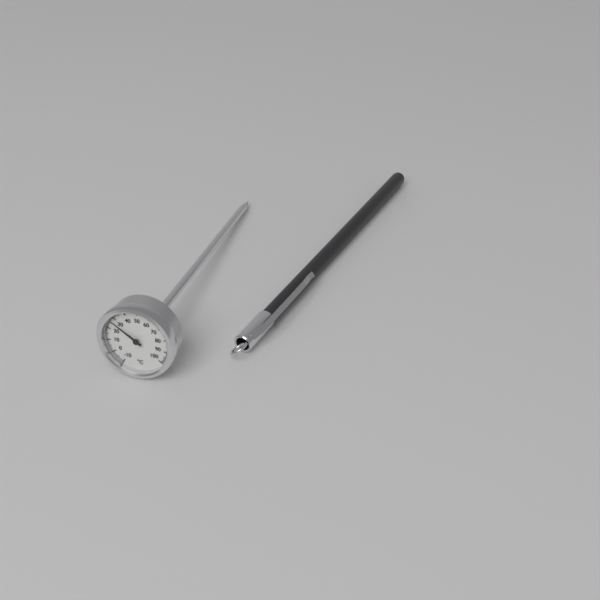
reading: 27 °C
